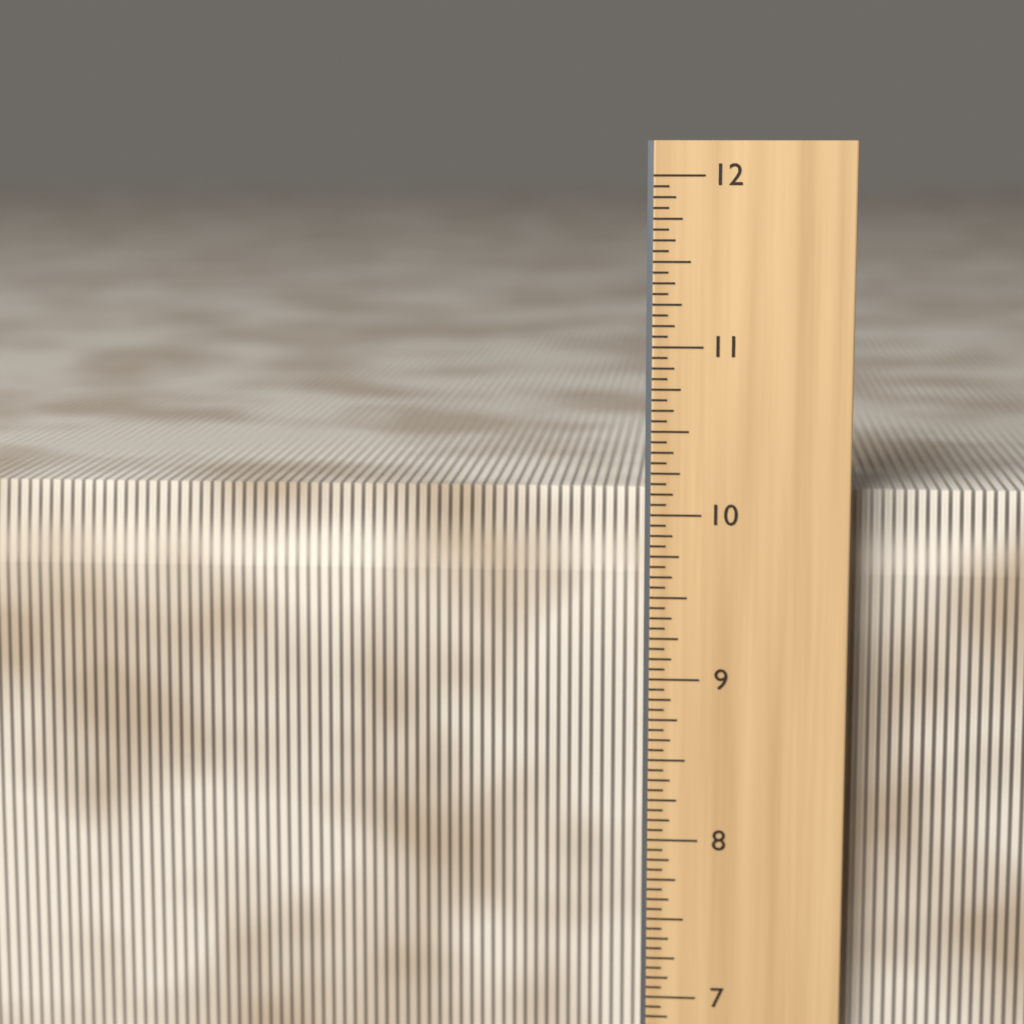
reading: 10.1250 in
